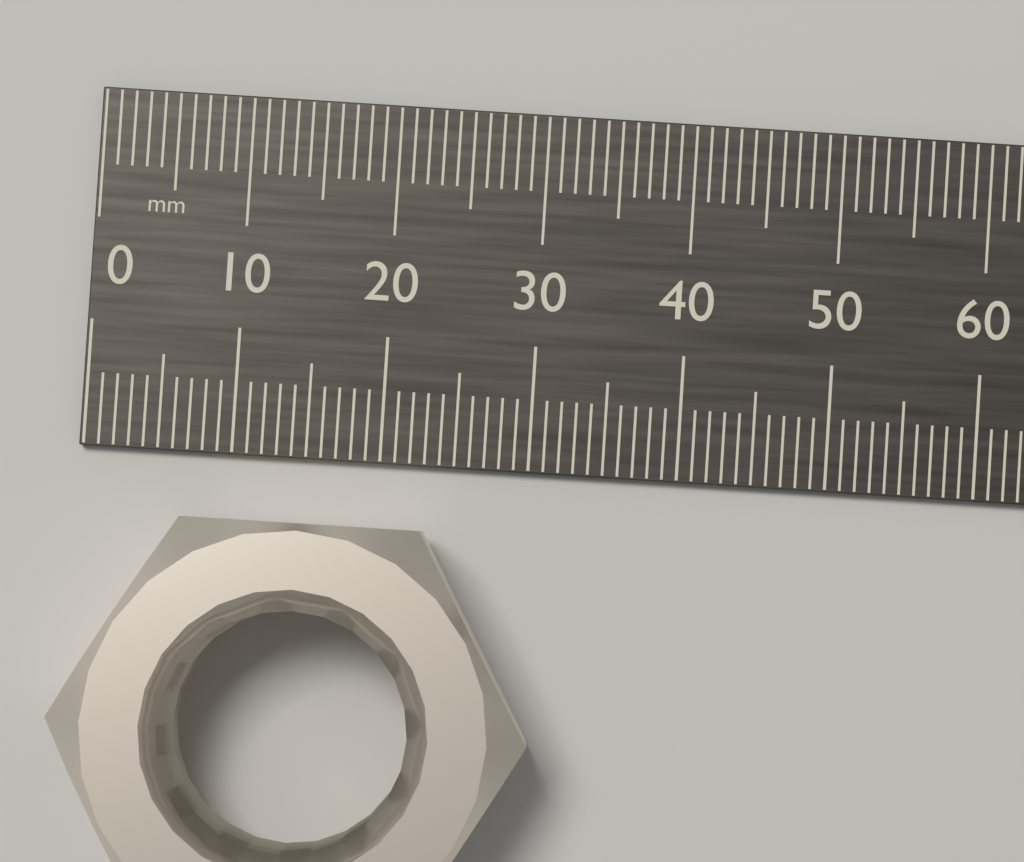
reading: 31 mm
